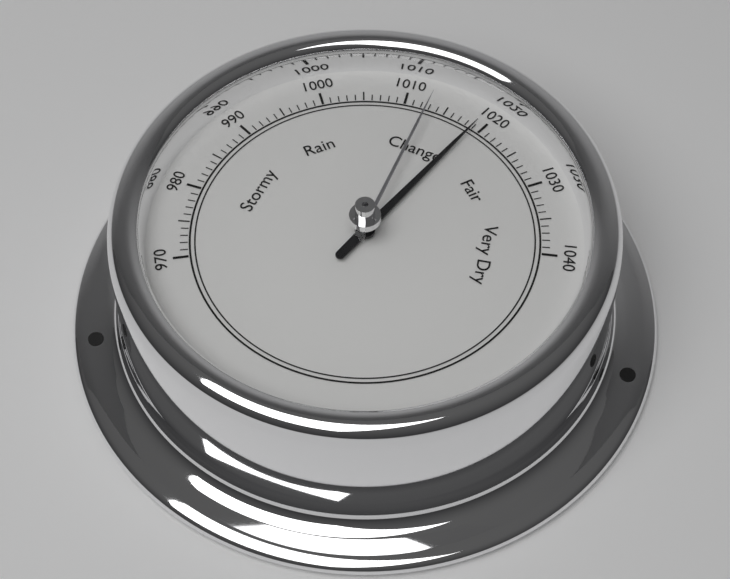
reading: 1019 (no unit)
